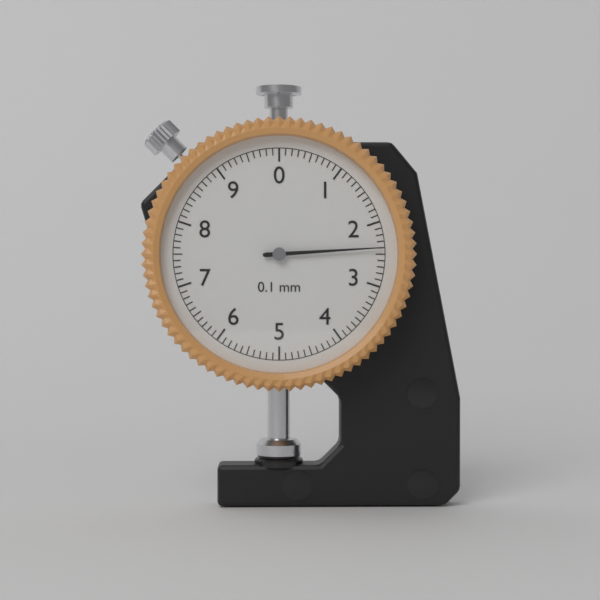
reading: 2.4 mm
